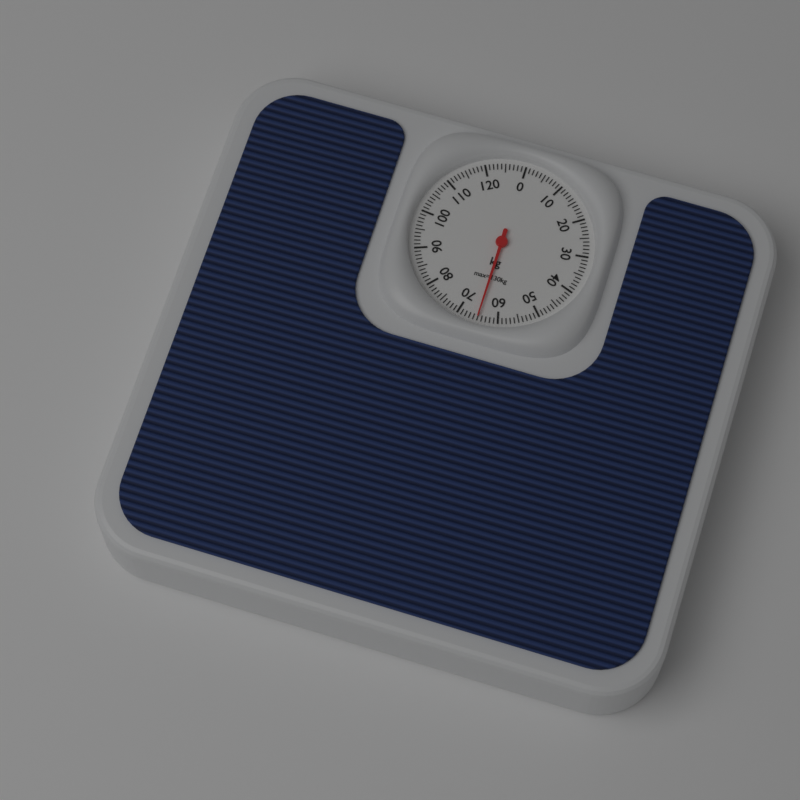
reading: 65 kg
